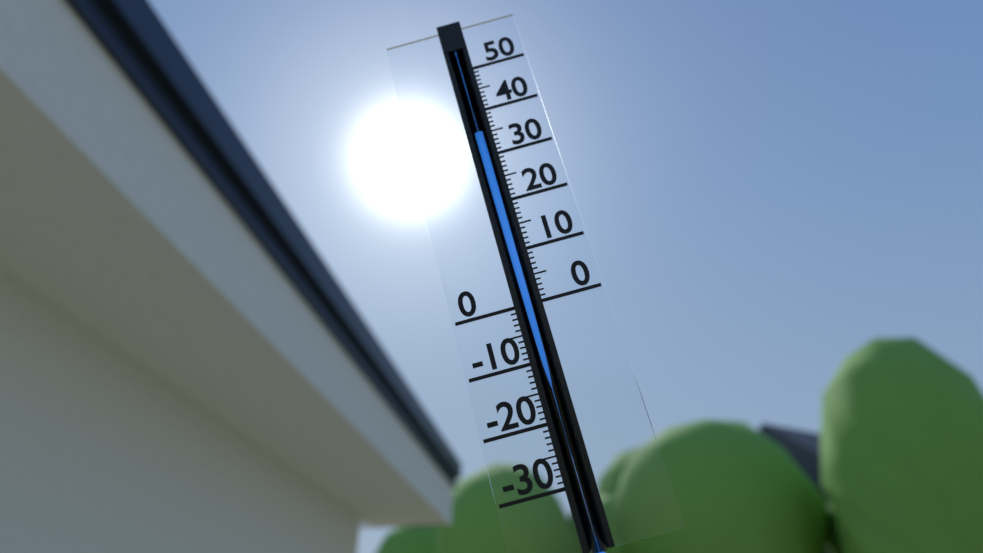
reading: 35 (no unit)
